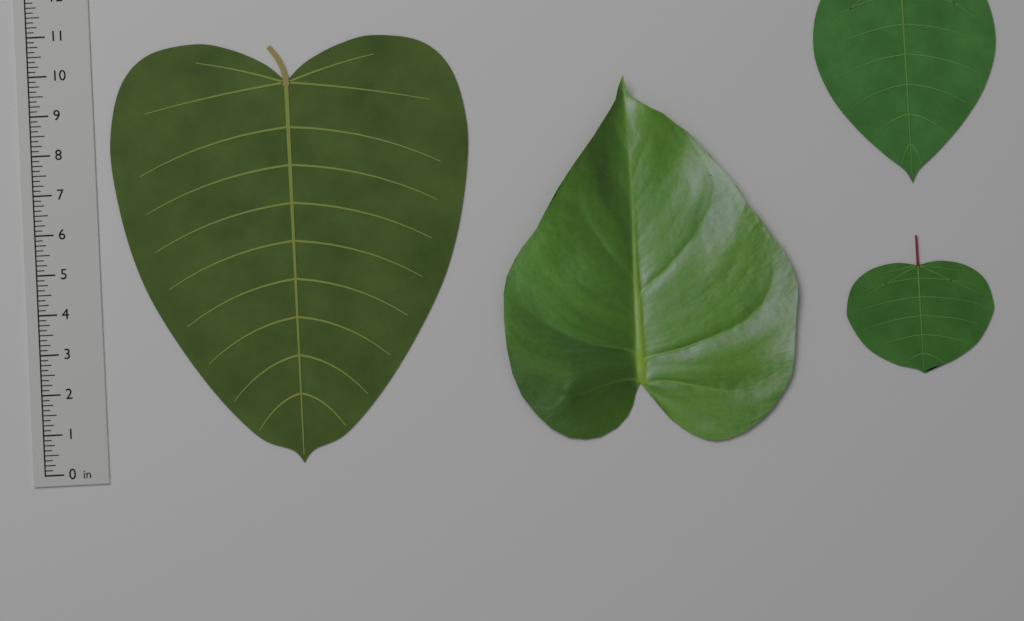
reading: 10.625 in
